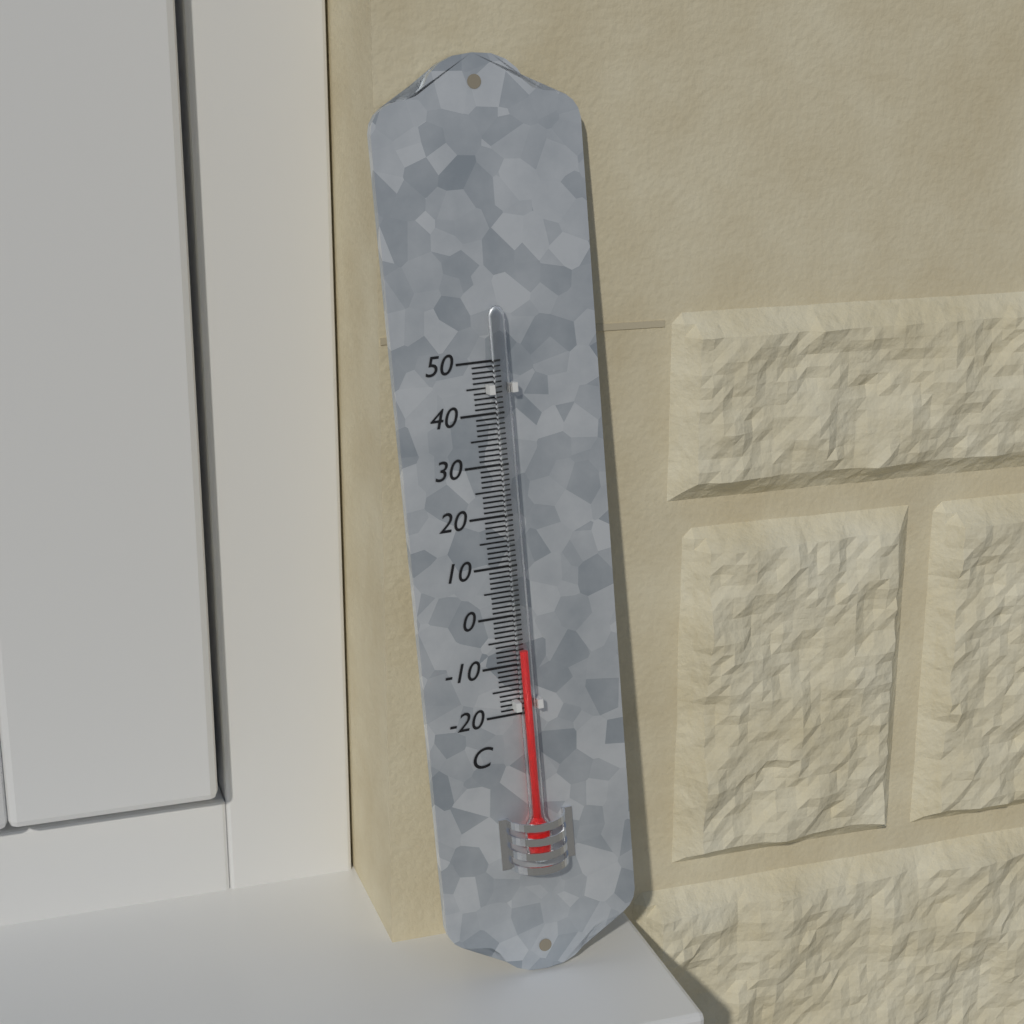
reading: -7 °C
